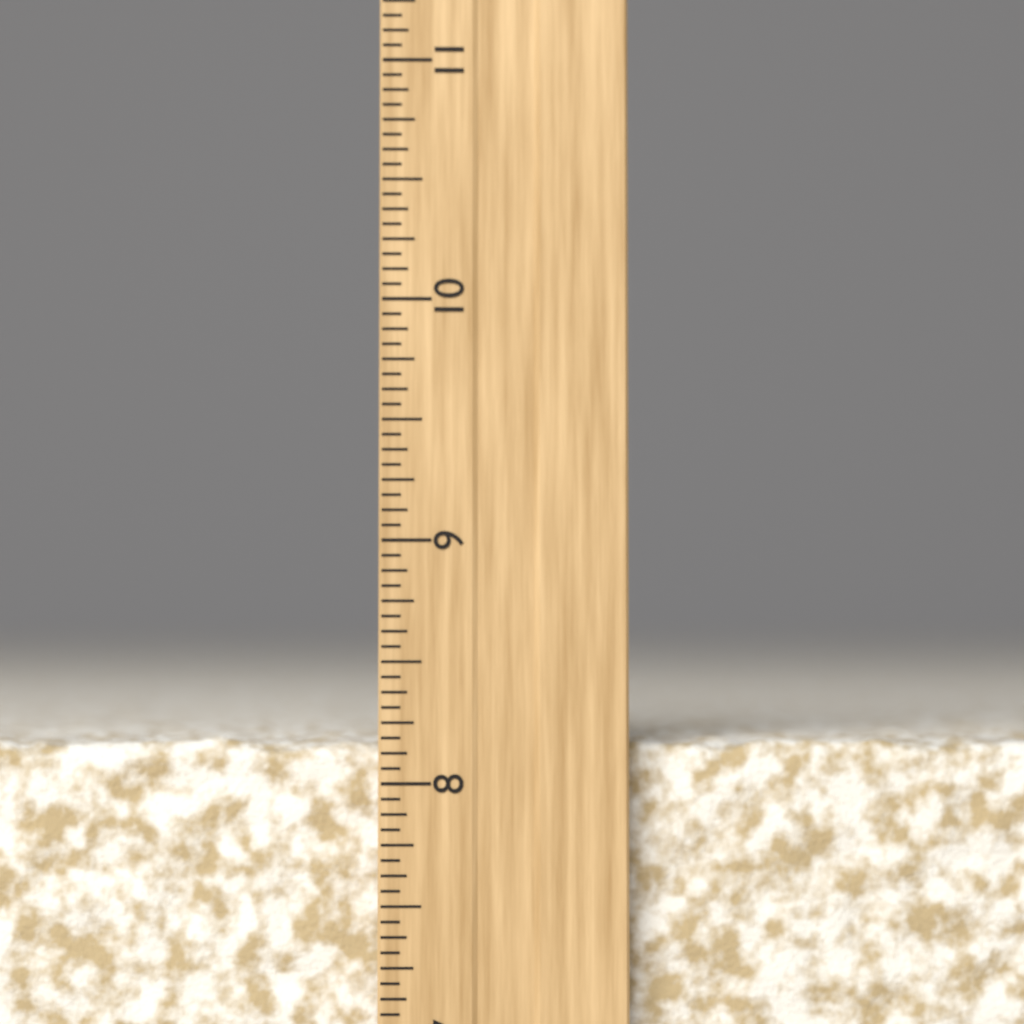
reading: 8.1875 inch
